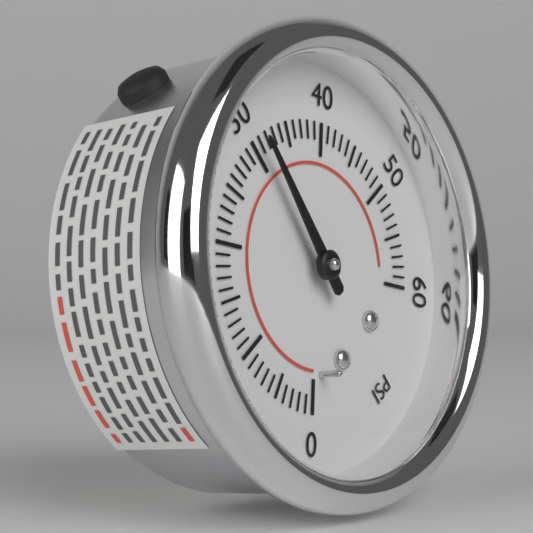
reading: 31 psi
